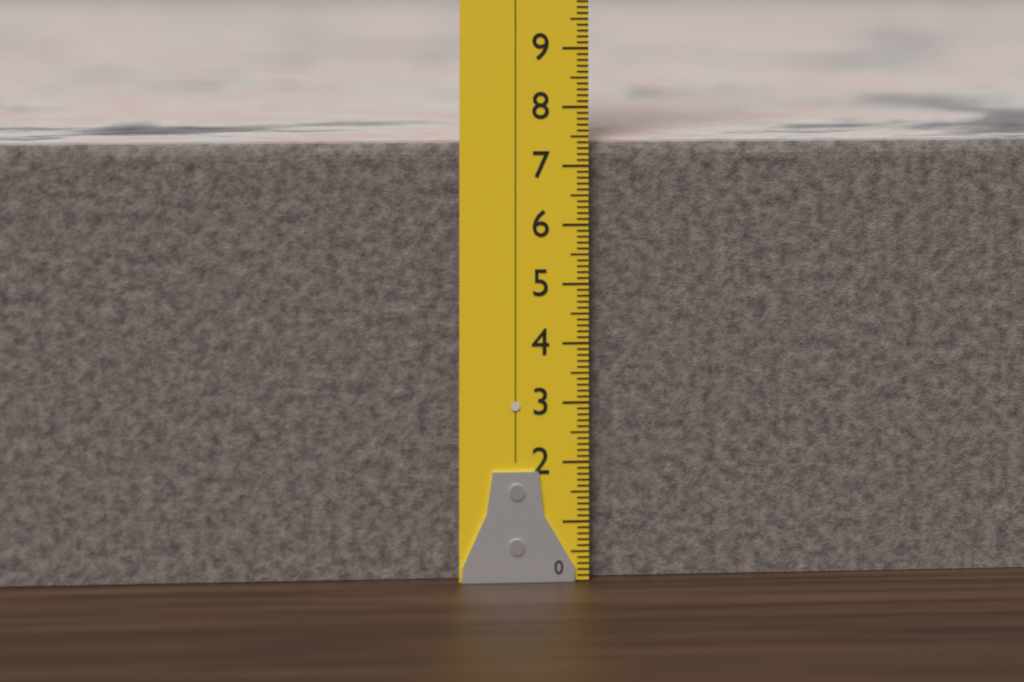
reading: 7.4 (no unit)
